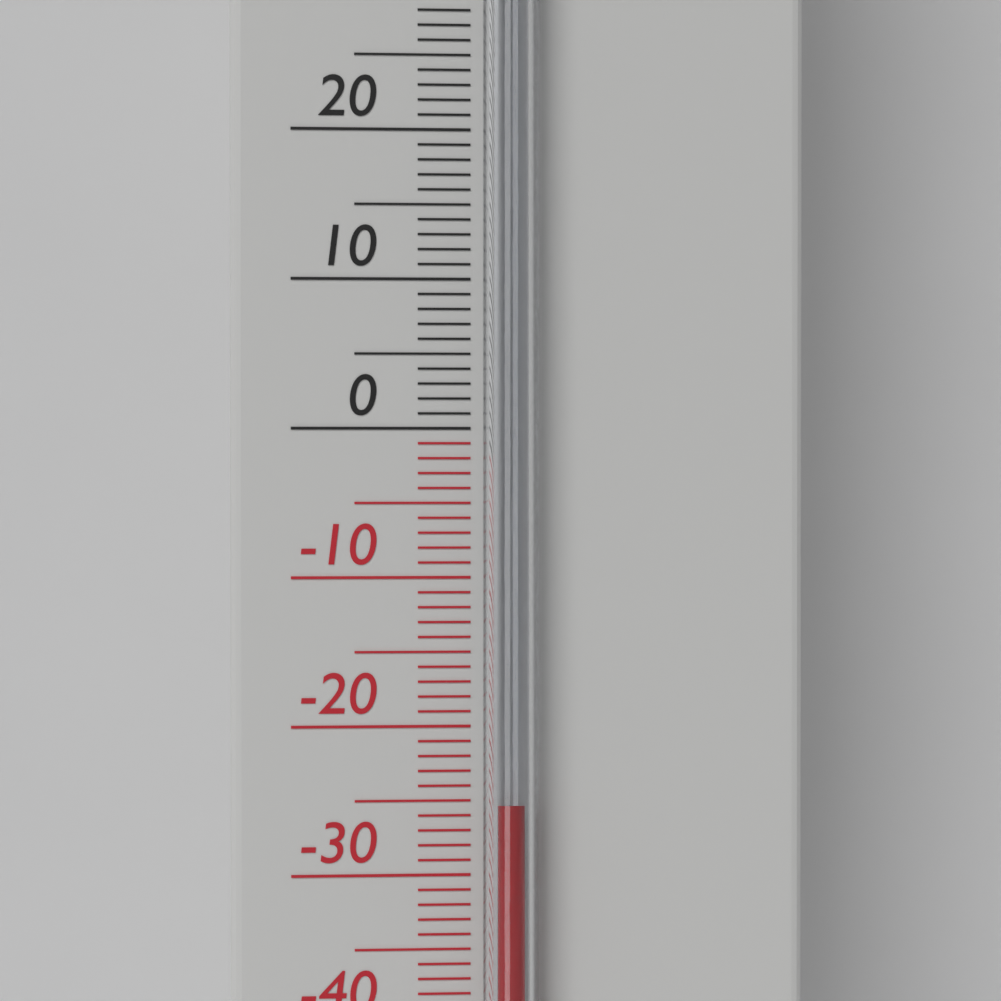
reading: -25 °C
